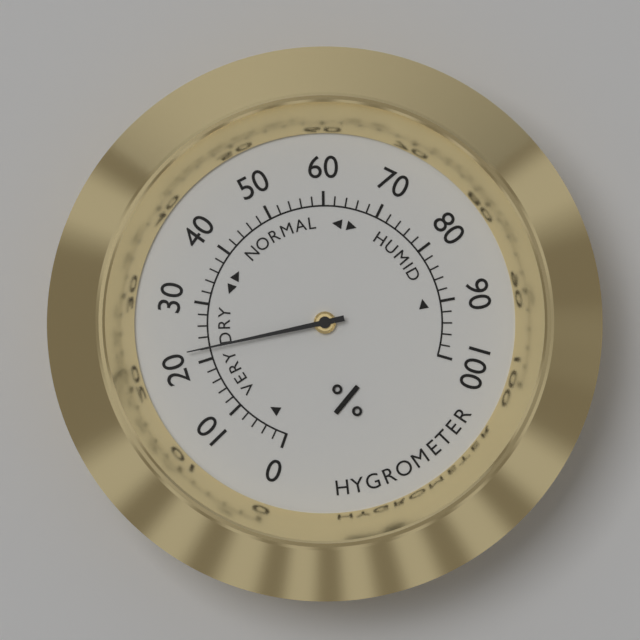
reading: 22 %
